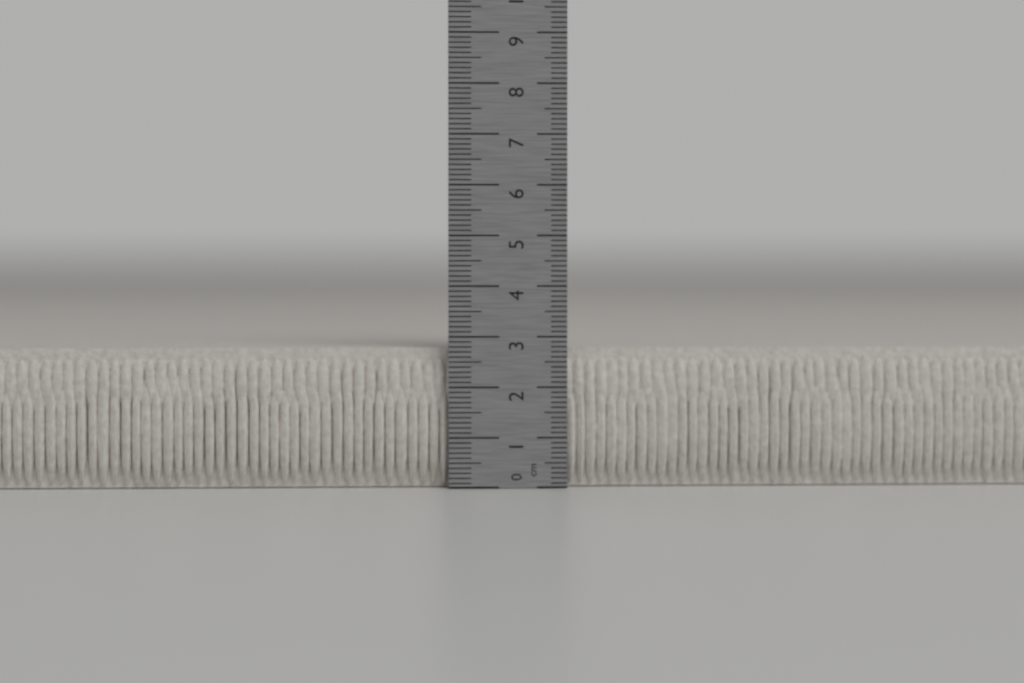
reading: 2.8 cm
